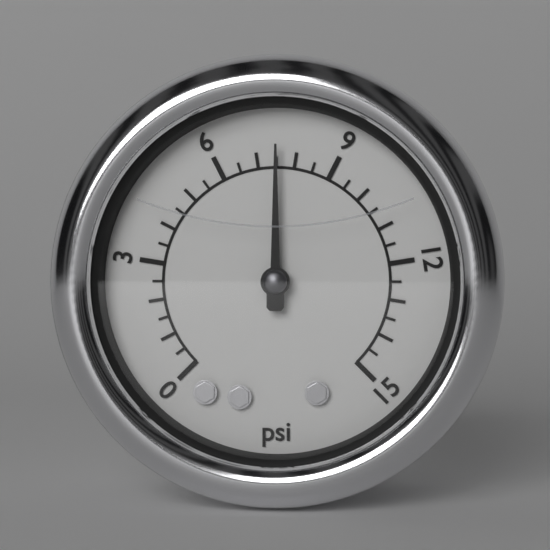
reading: 7.5 psi
